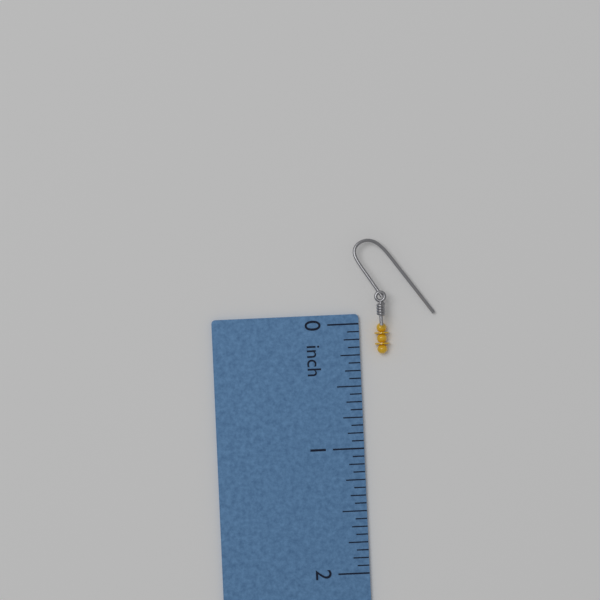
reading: 0.2500 inch
